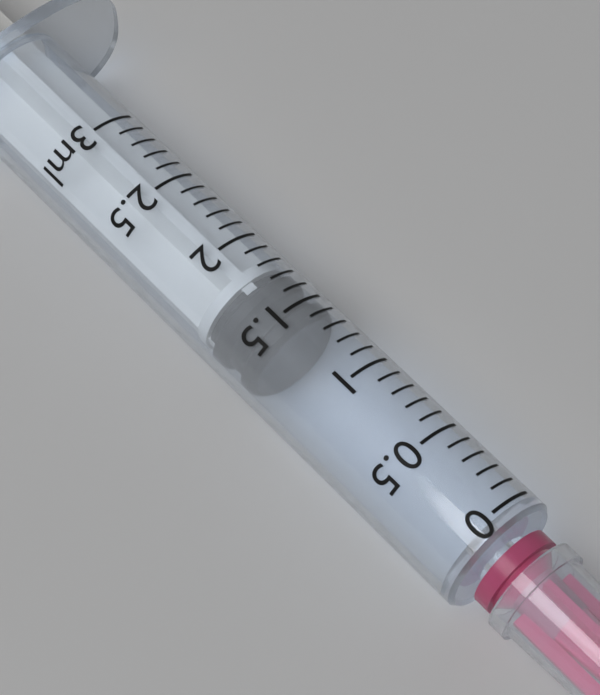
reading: 1.4 ml
